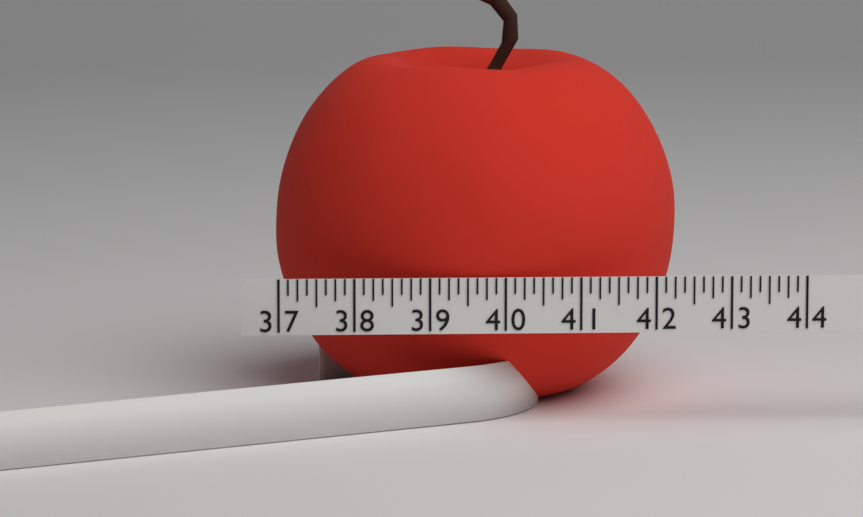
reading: 42.500 (no unit)
